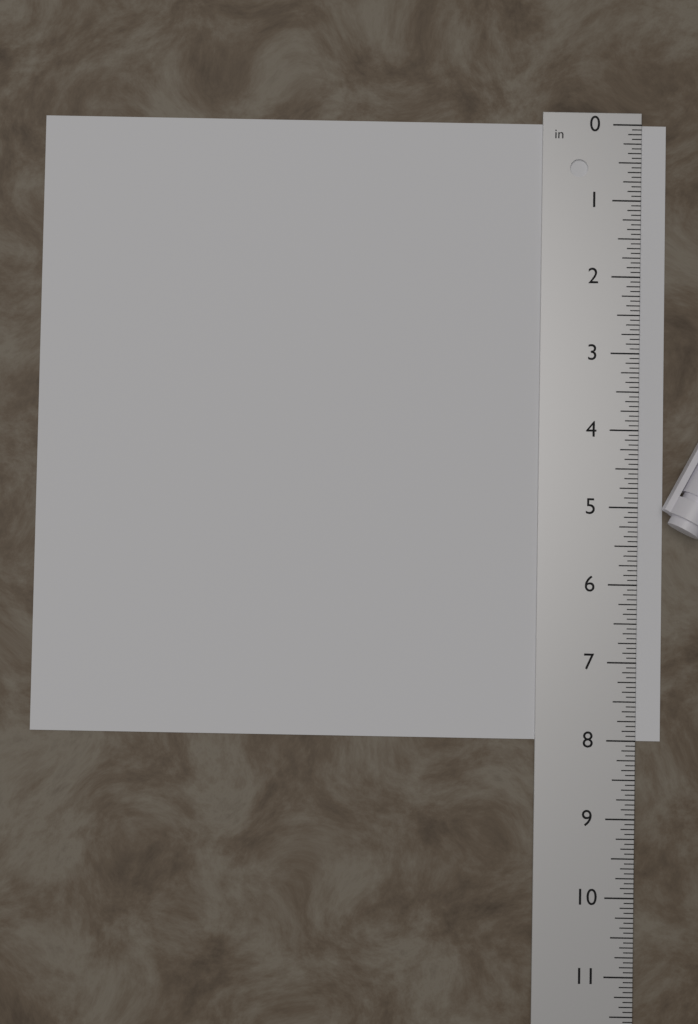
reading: 8.0000 in
